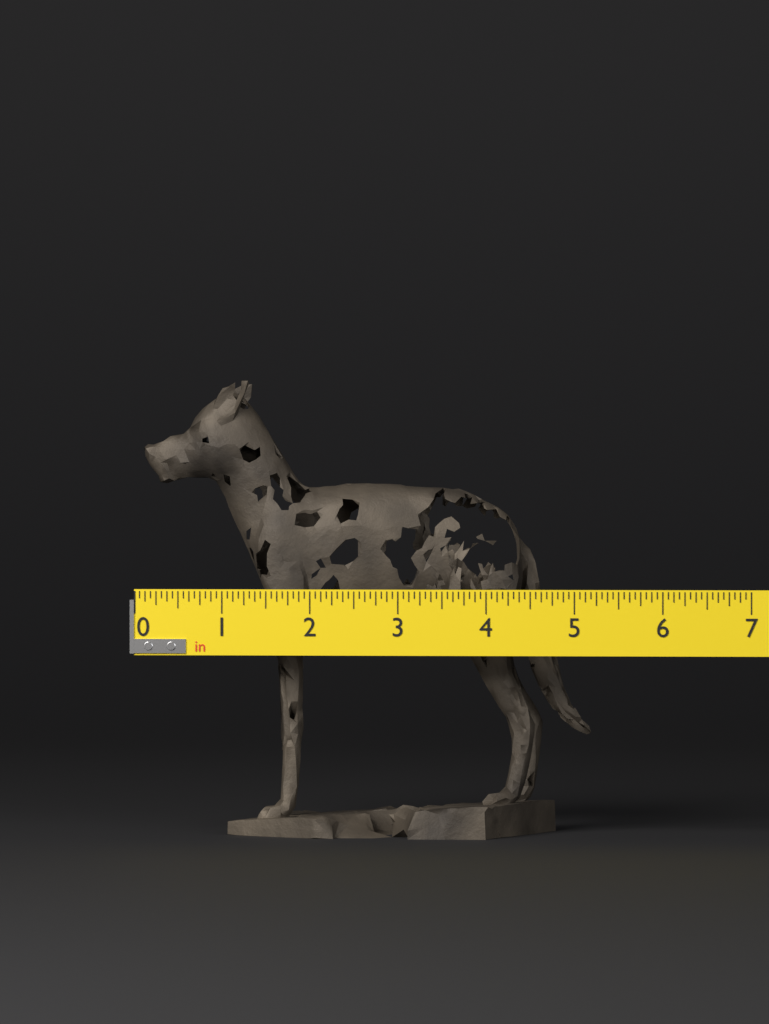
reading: 5.1250 in
